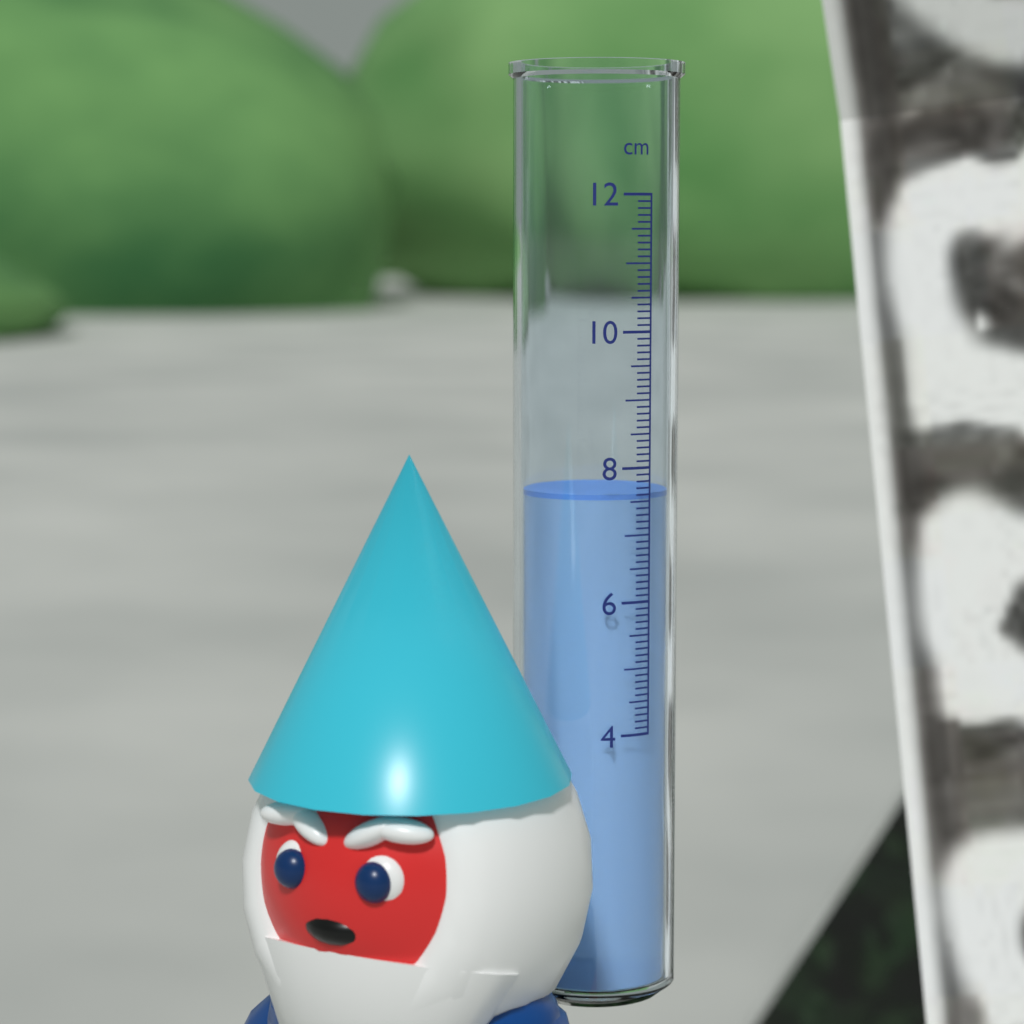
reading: 7.6 cm
